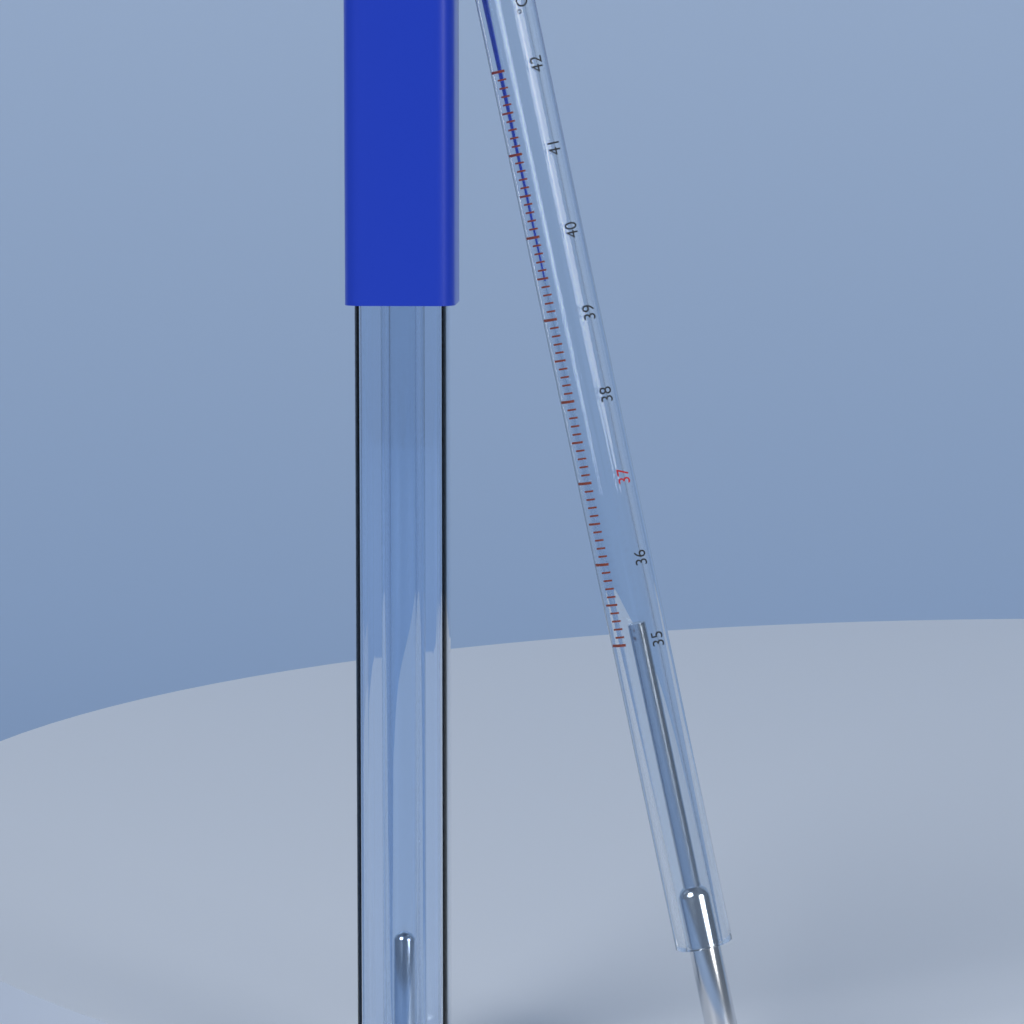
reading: 35.2 °C
